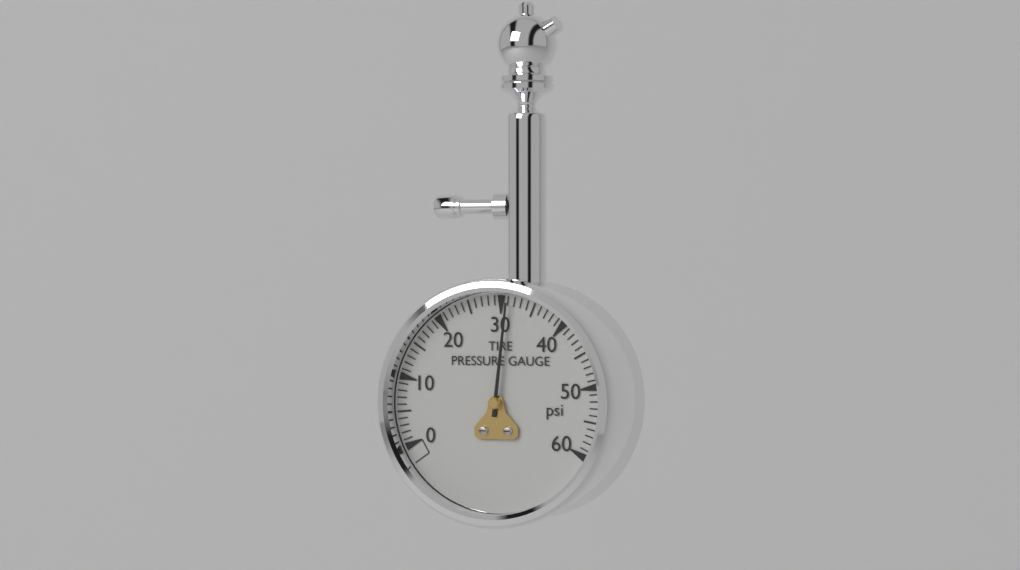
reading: 31 psi
